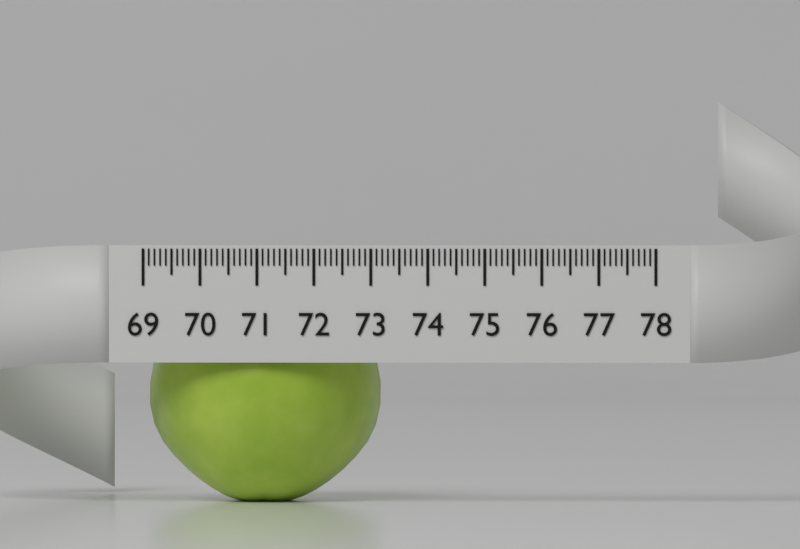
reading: 73.1 (no unit)
